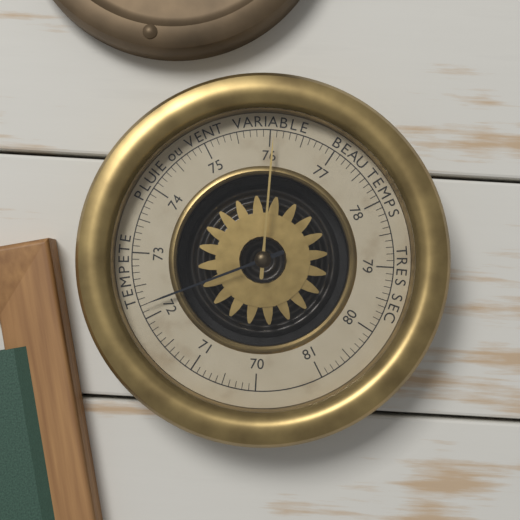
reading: 72.2 (no unit)
